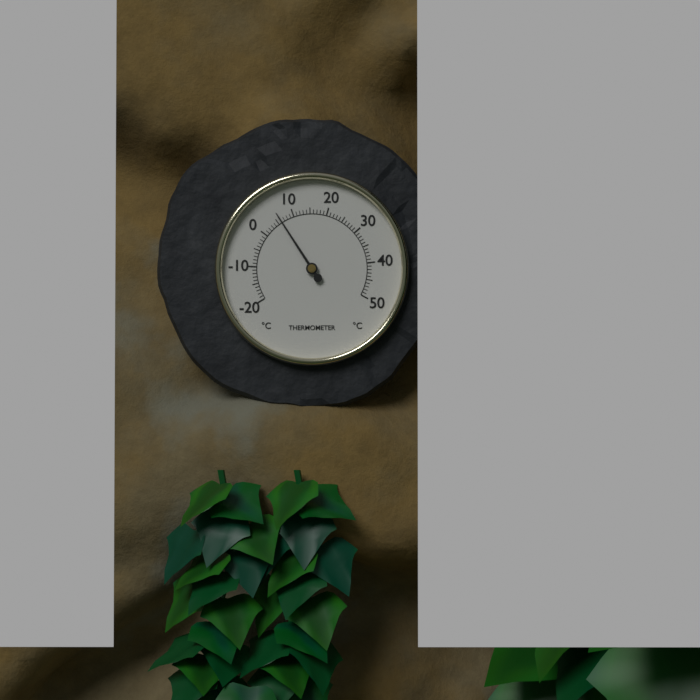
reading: 6 °C
